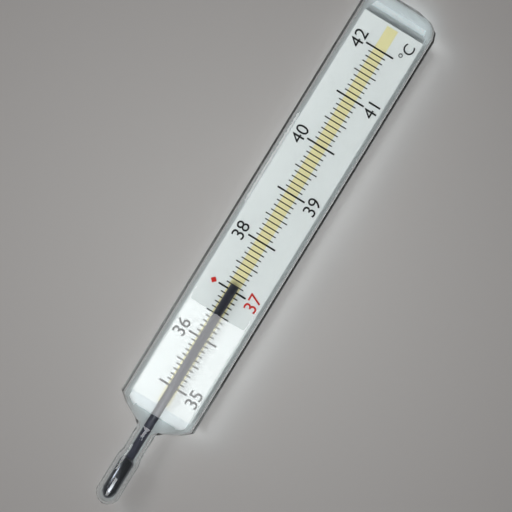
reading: 37.1 °C
